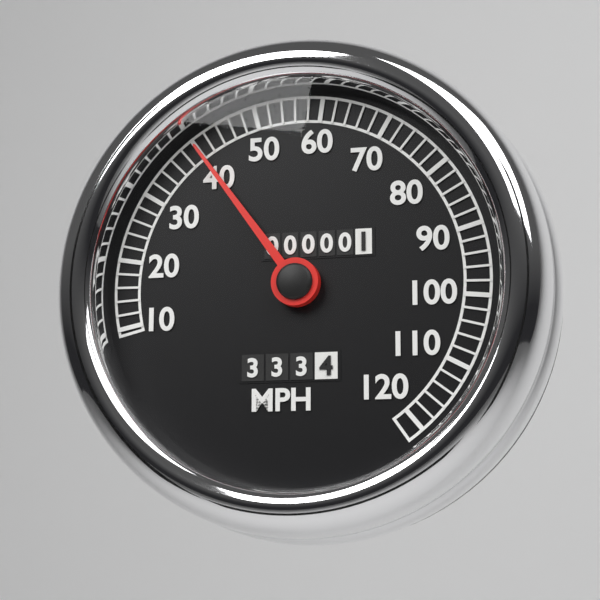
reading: 40 MPH
